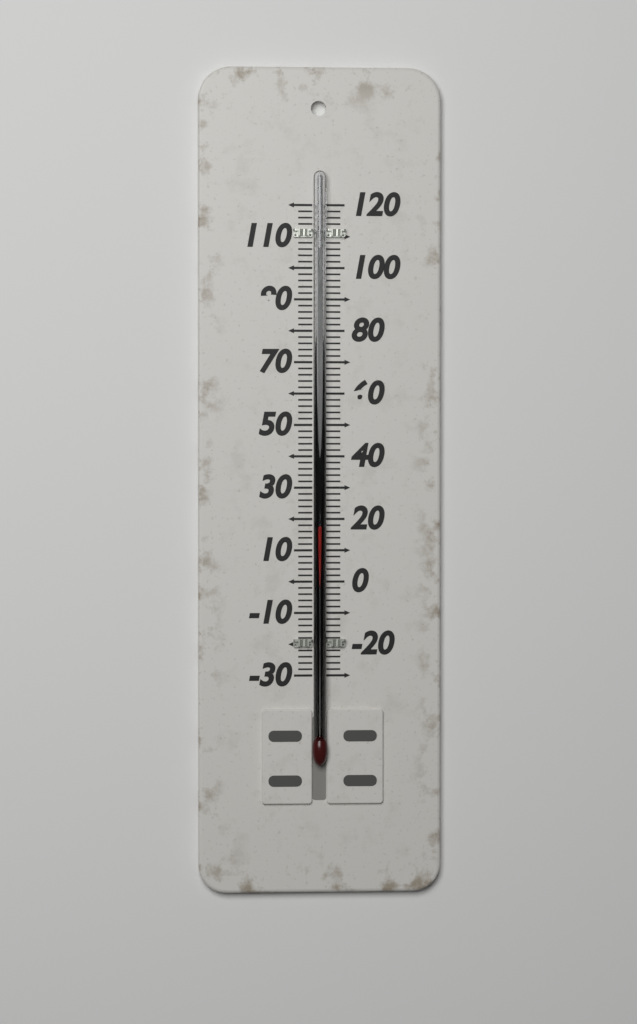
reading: 18 (no unit)
